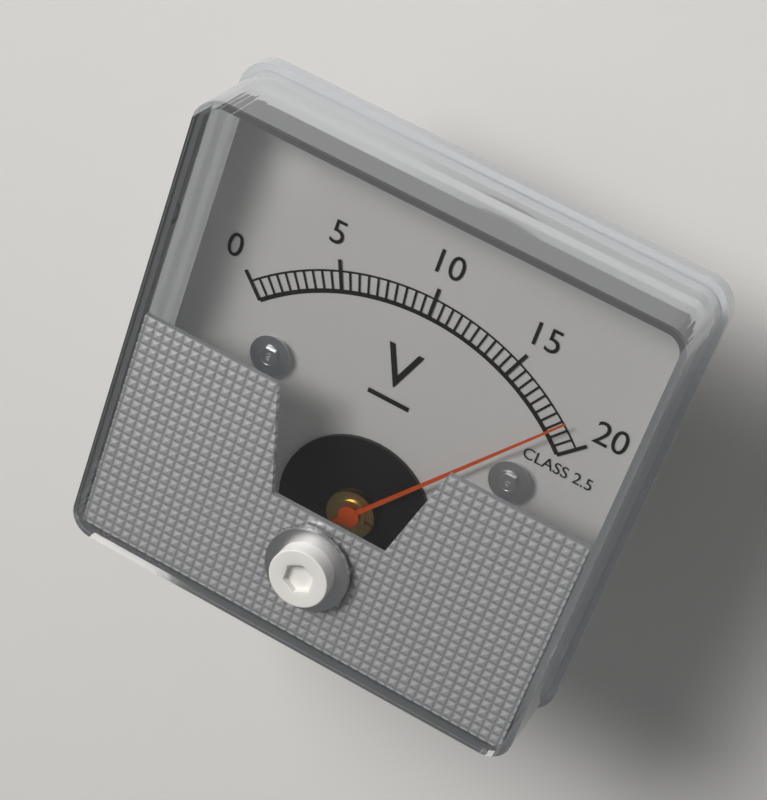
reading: 18.5 V
